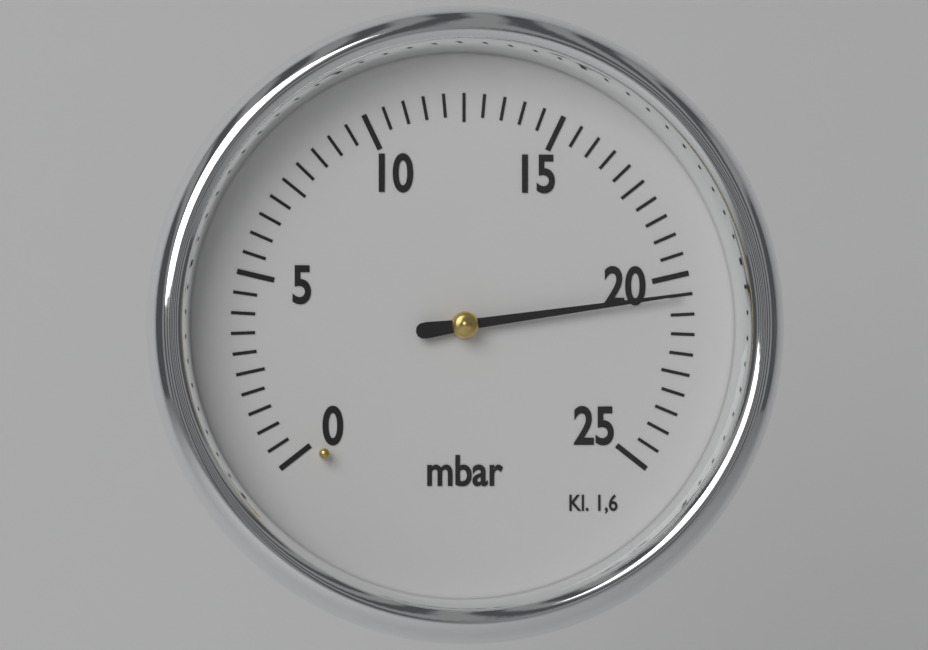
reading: 20.5 mbar
